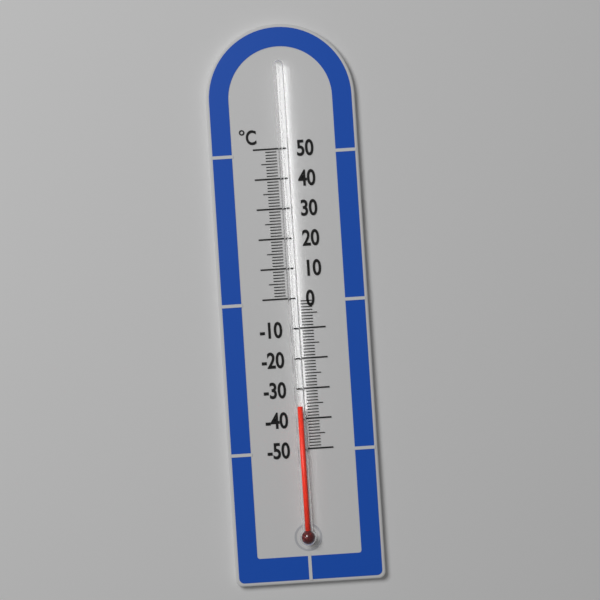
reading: -36 °C
